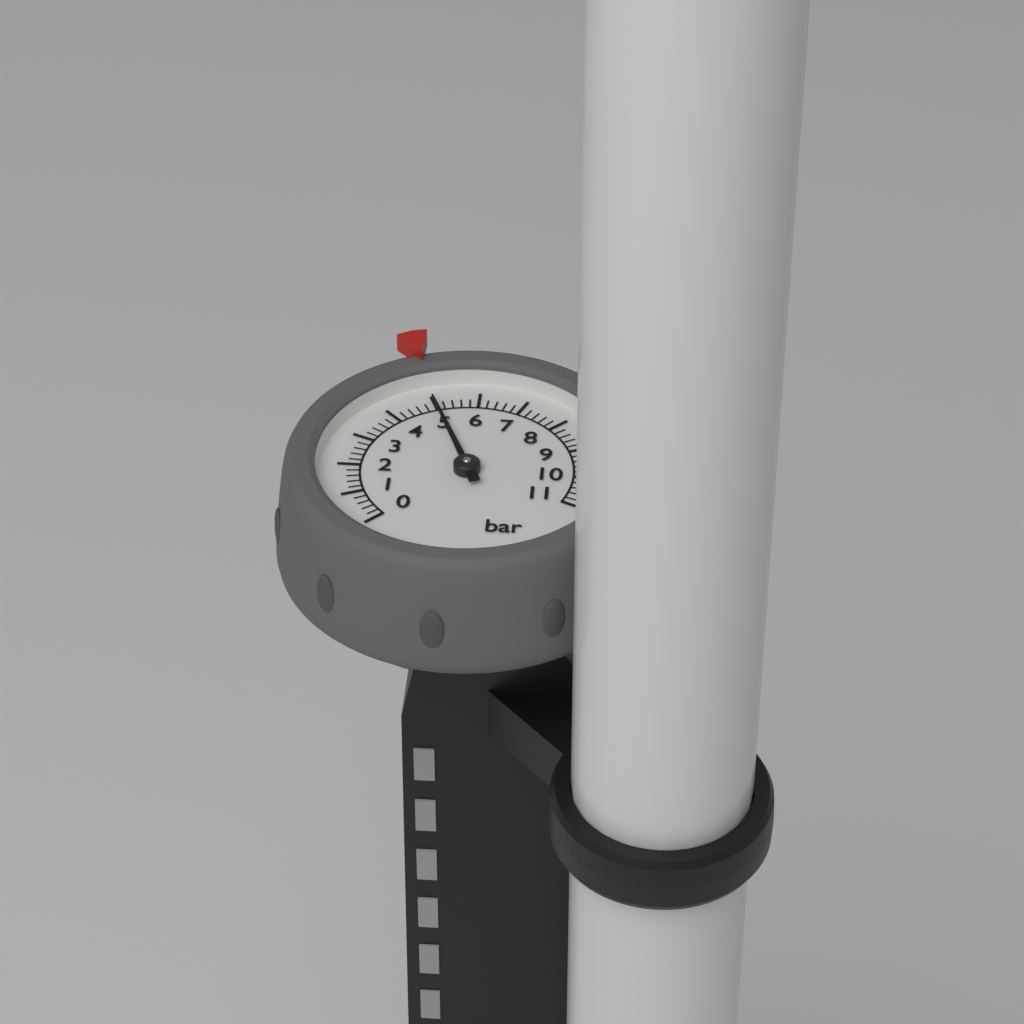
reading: 5.0 bar
